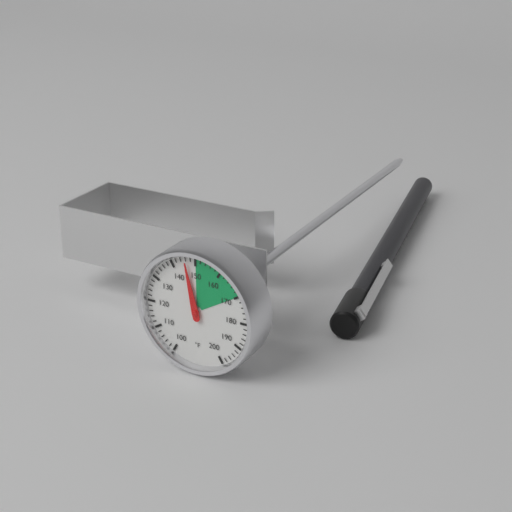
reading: 146 °F
